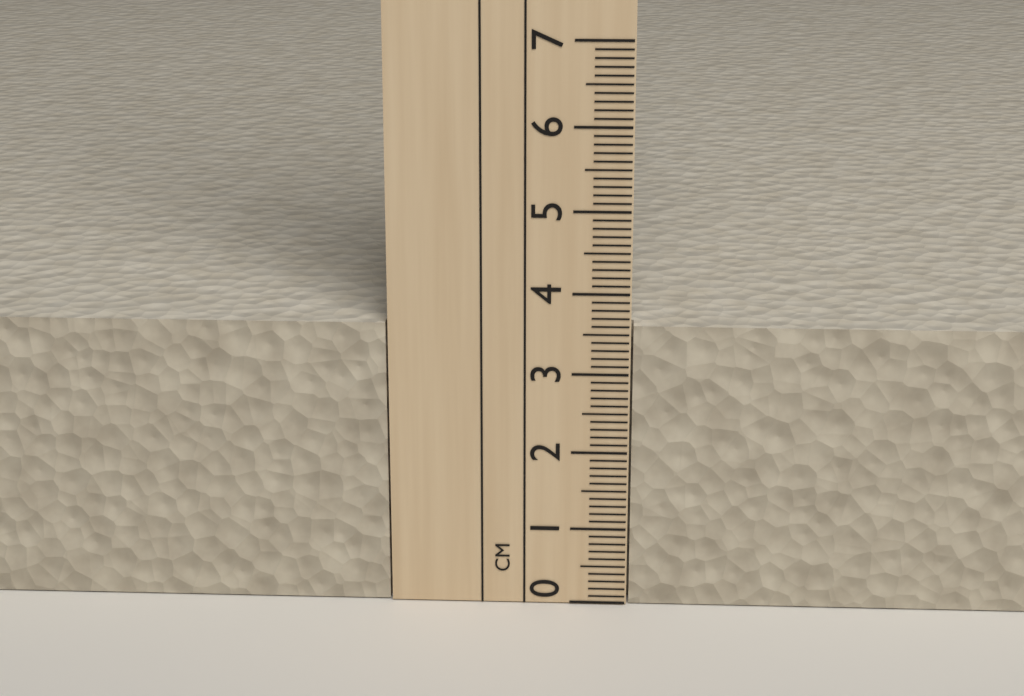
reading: 3.6 cm
